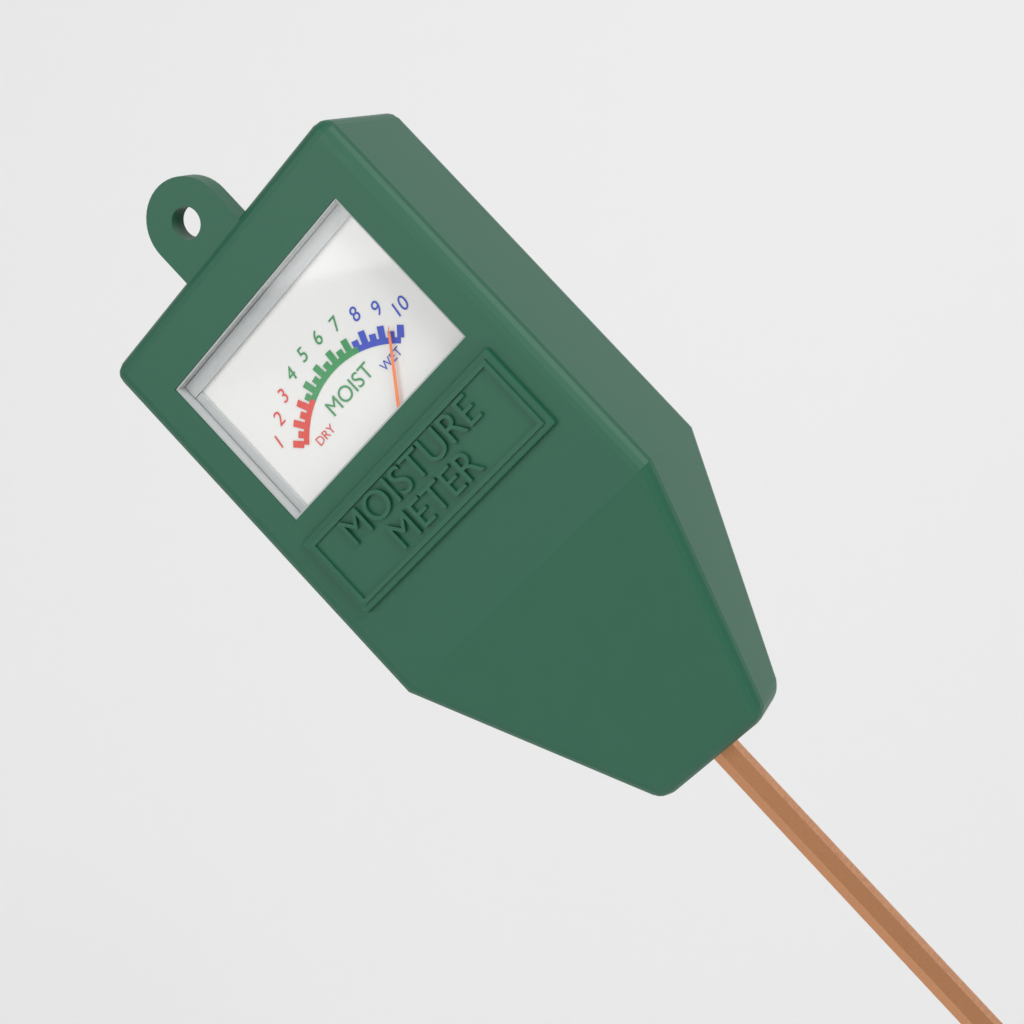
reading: 9.5 (no unit)
